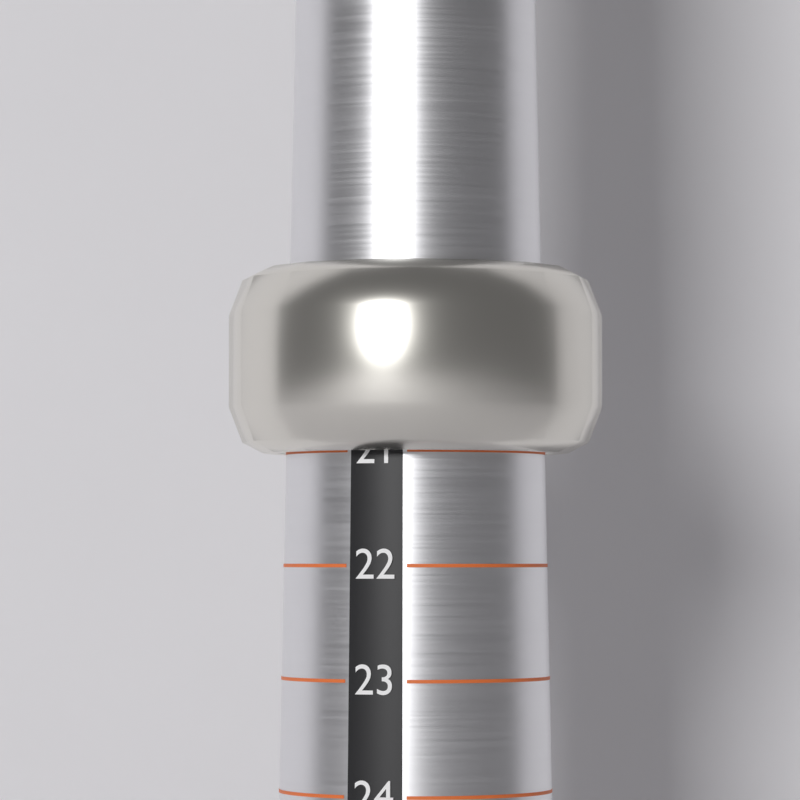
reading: 21 (no unit)
